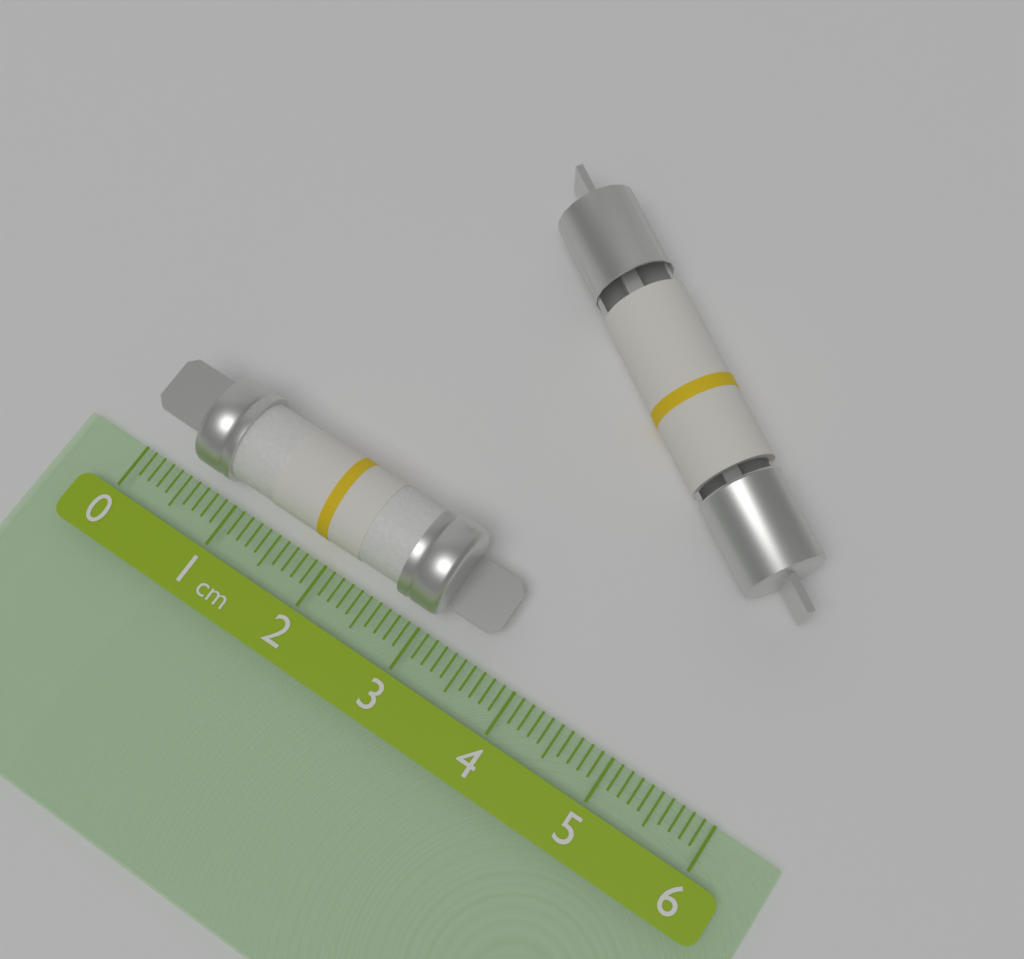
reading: 3.6 cm
